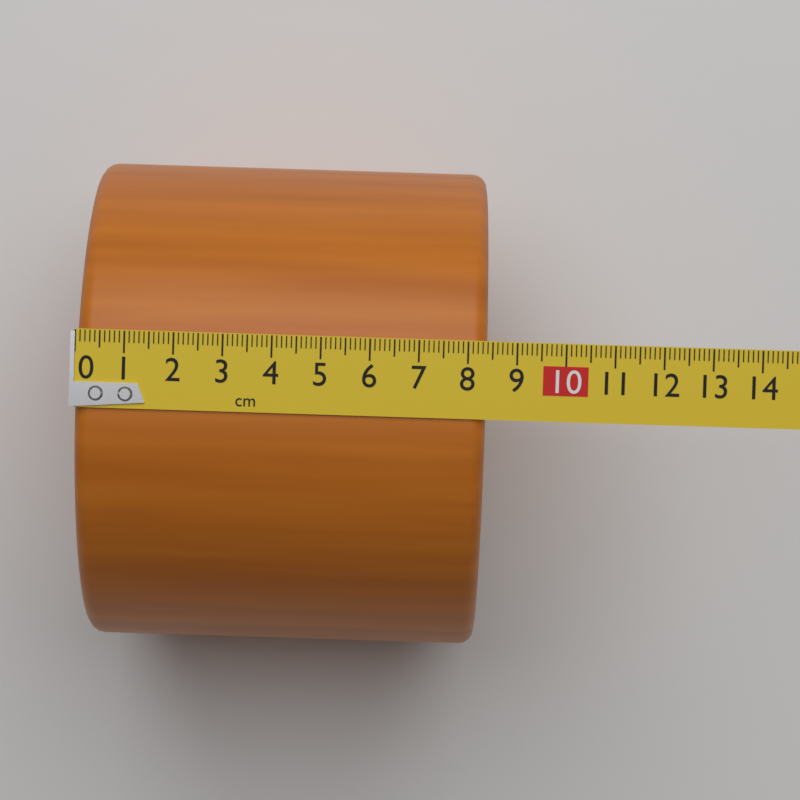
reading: 8.4 cm
